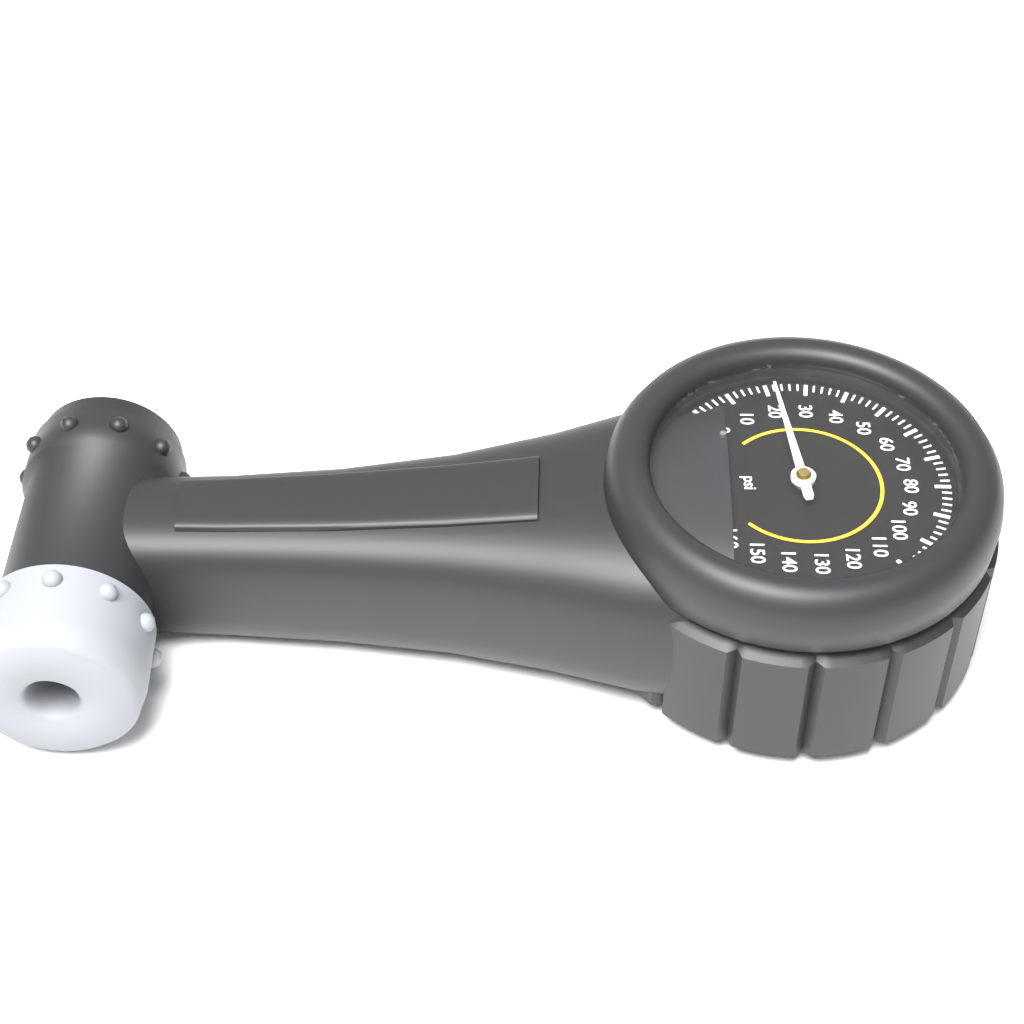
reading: 22 psi
